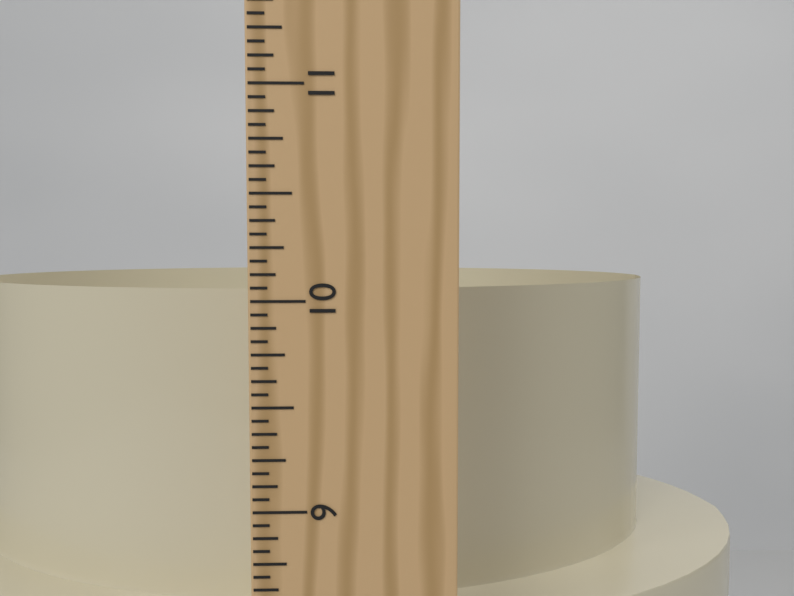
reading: 10.0000 in
